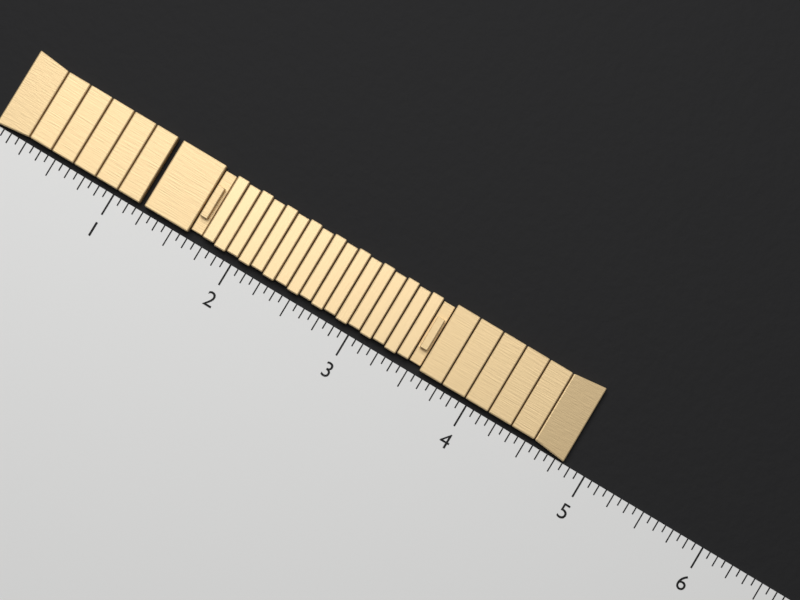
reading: 4.8125 (no unit)
